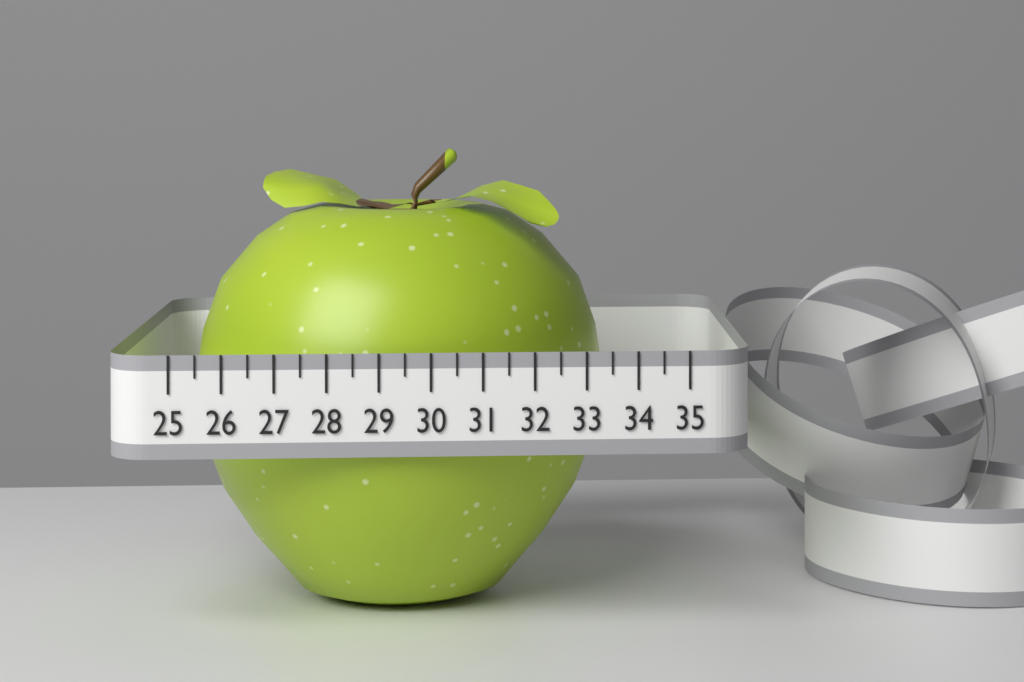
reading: 33.5 (no unit)
